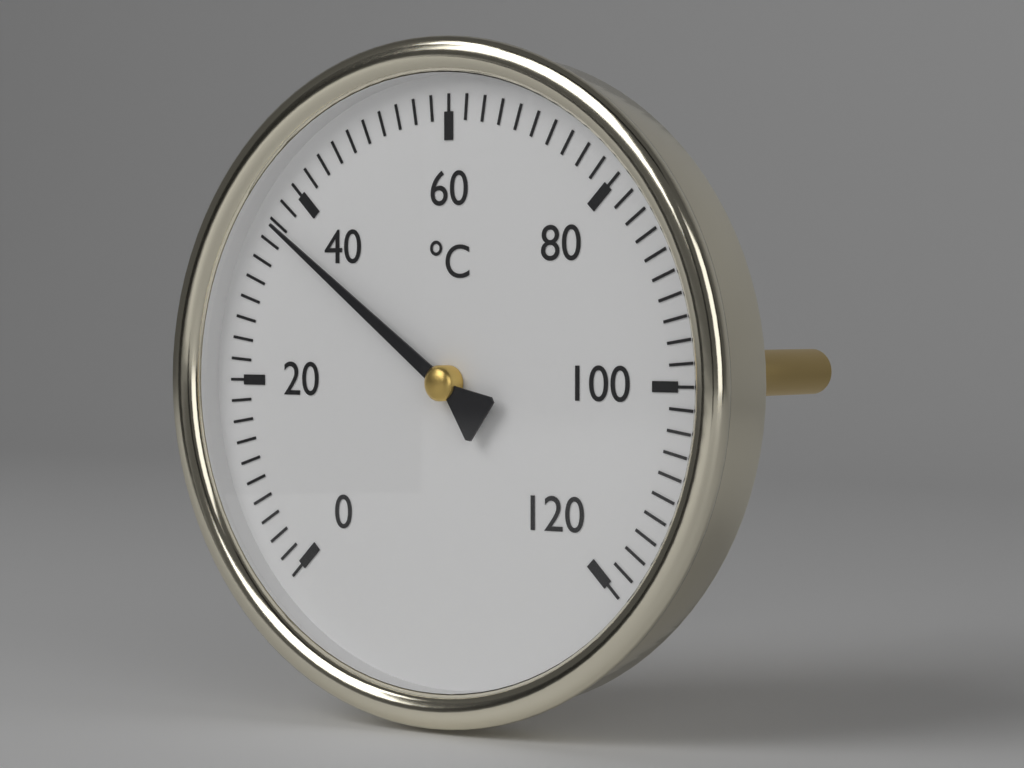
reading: 36 °C
